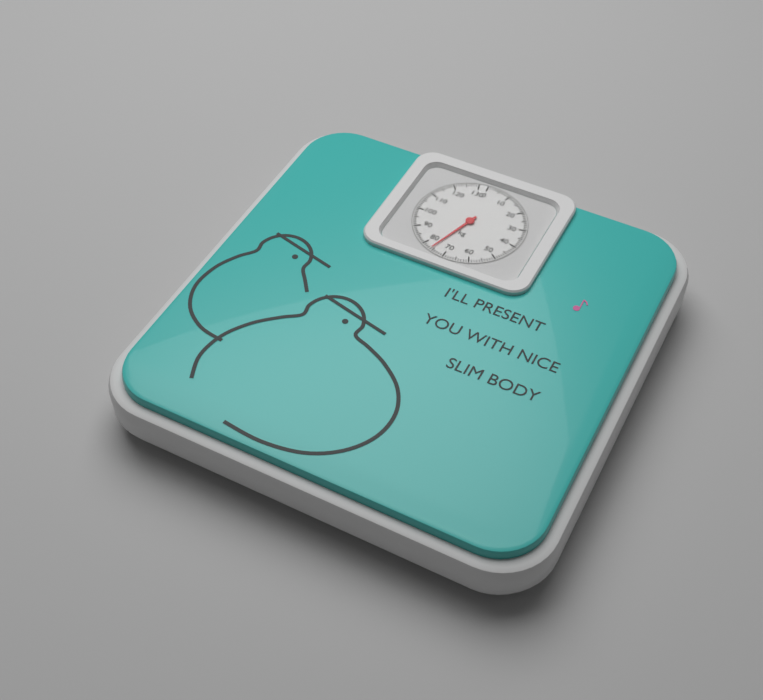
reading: 76 kg
